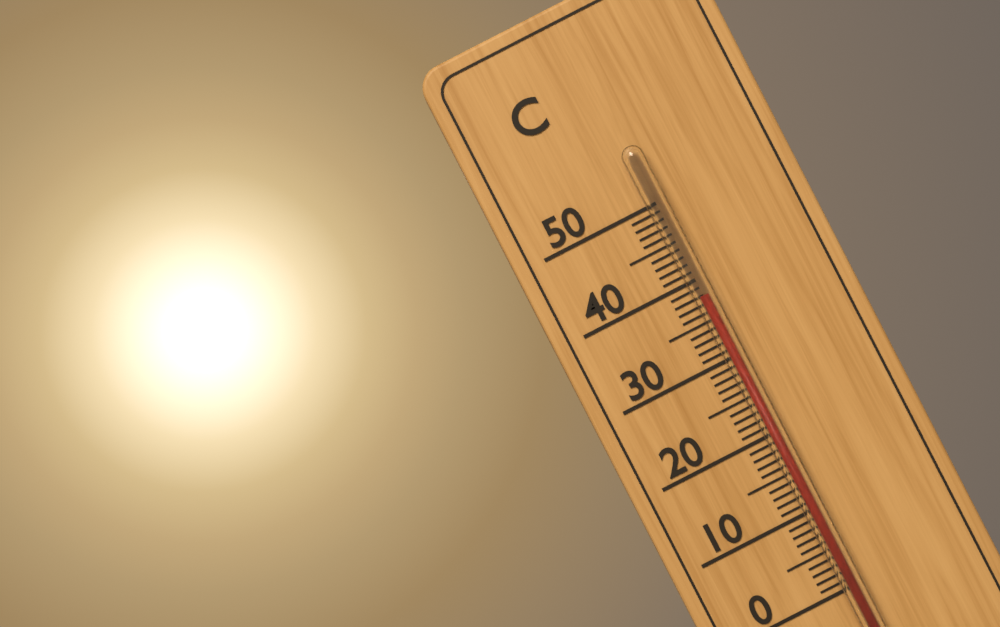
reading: 38 °C
